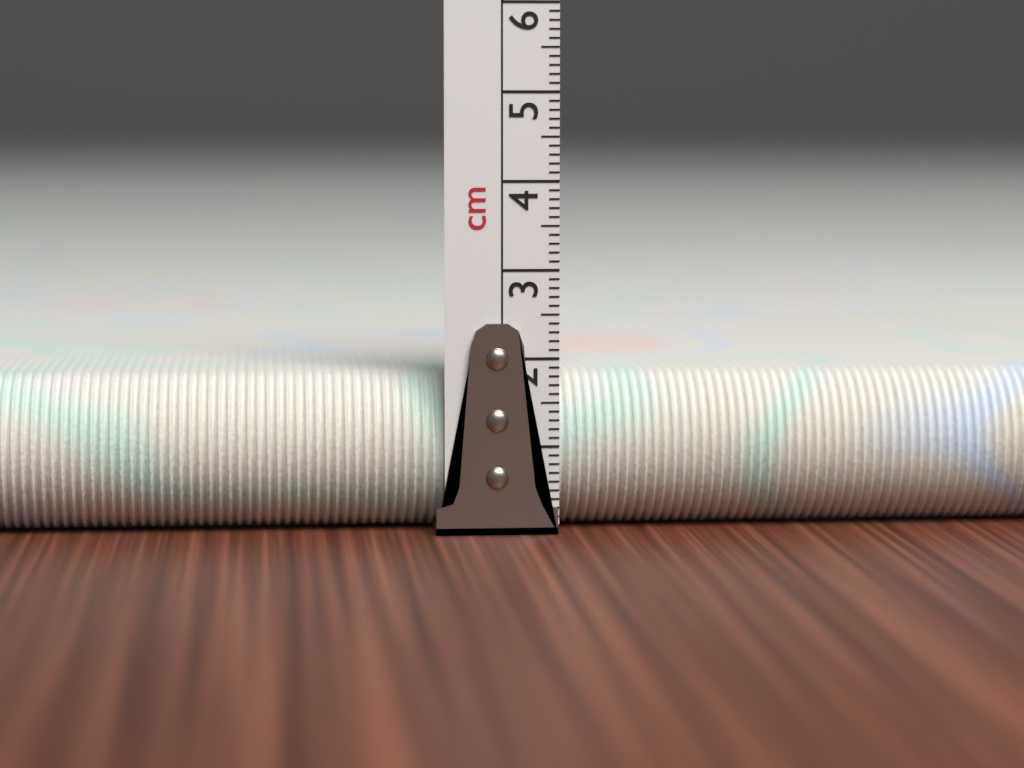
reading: 1.8 cm
